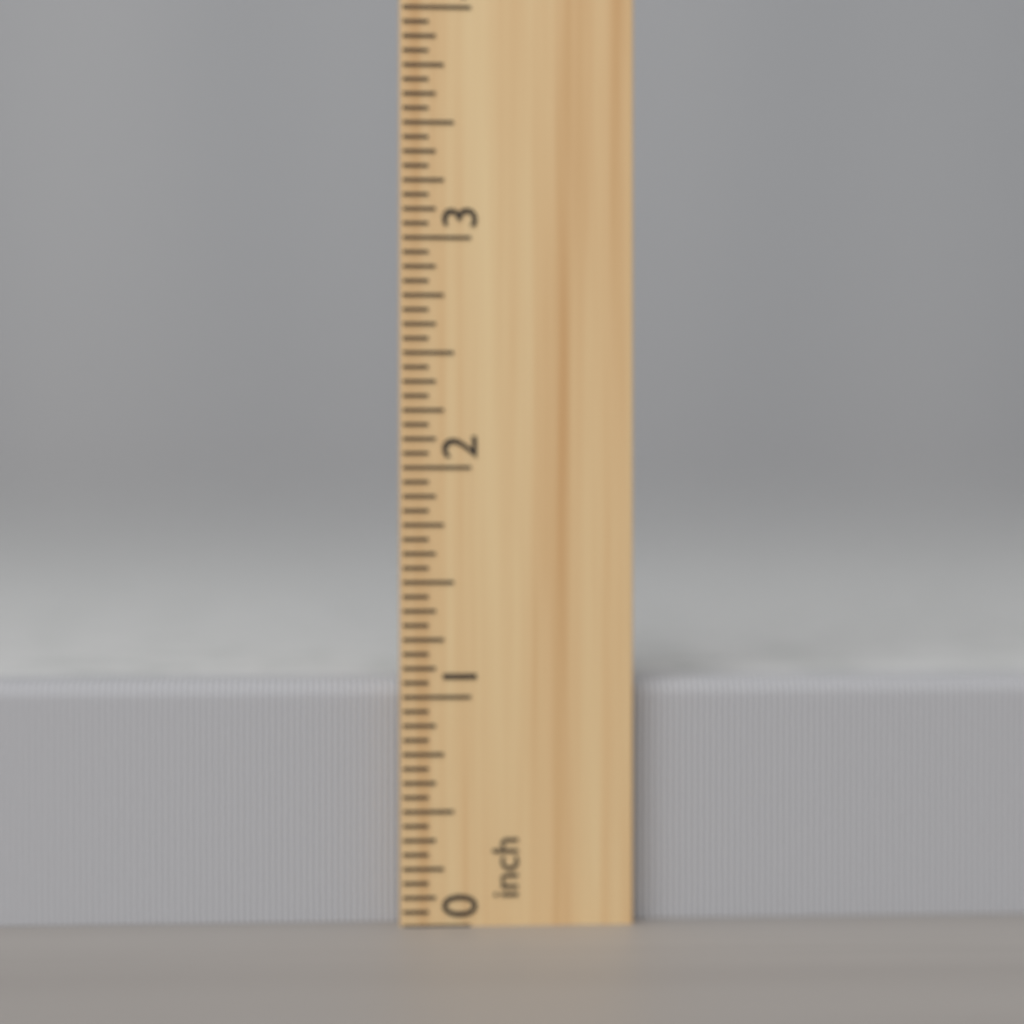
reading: 1.0625 inch
